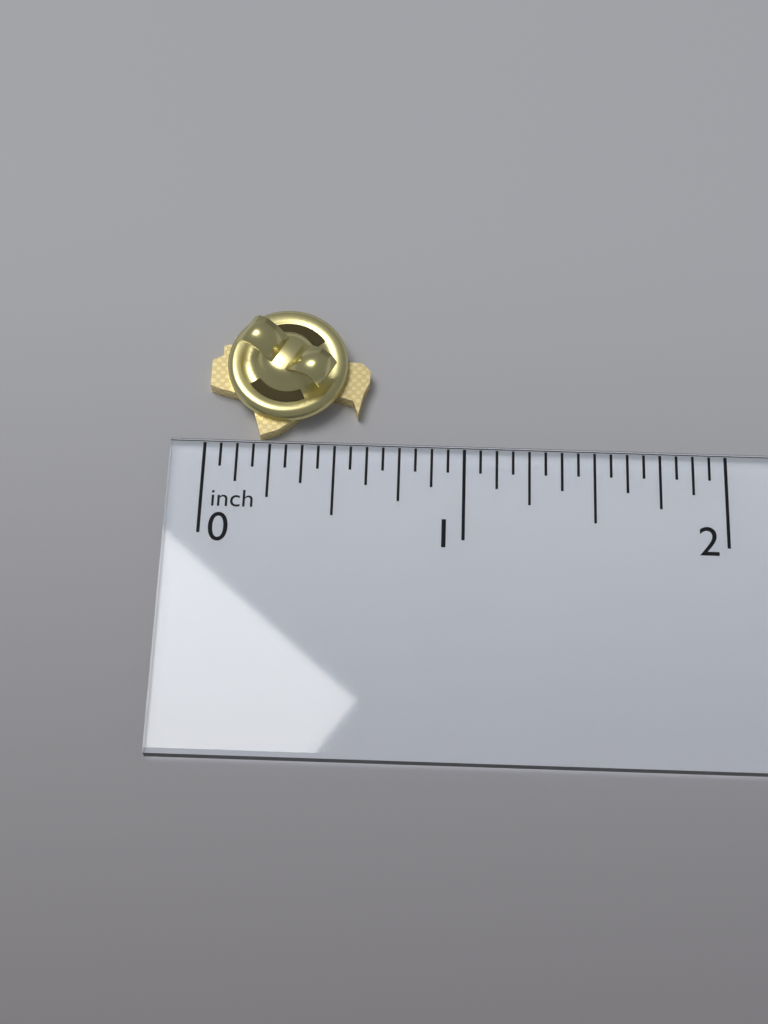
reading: 0.6250 inch
